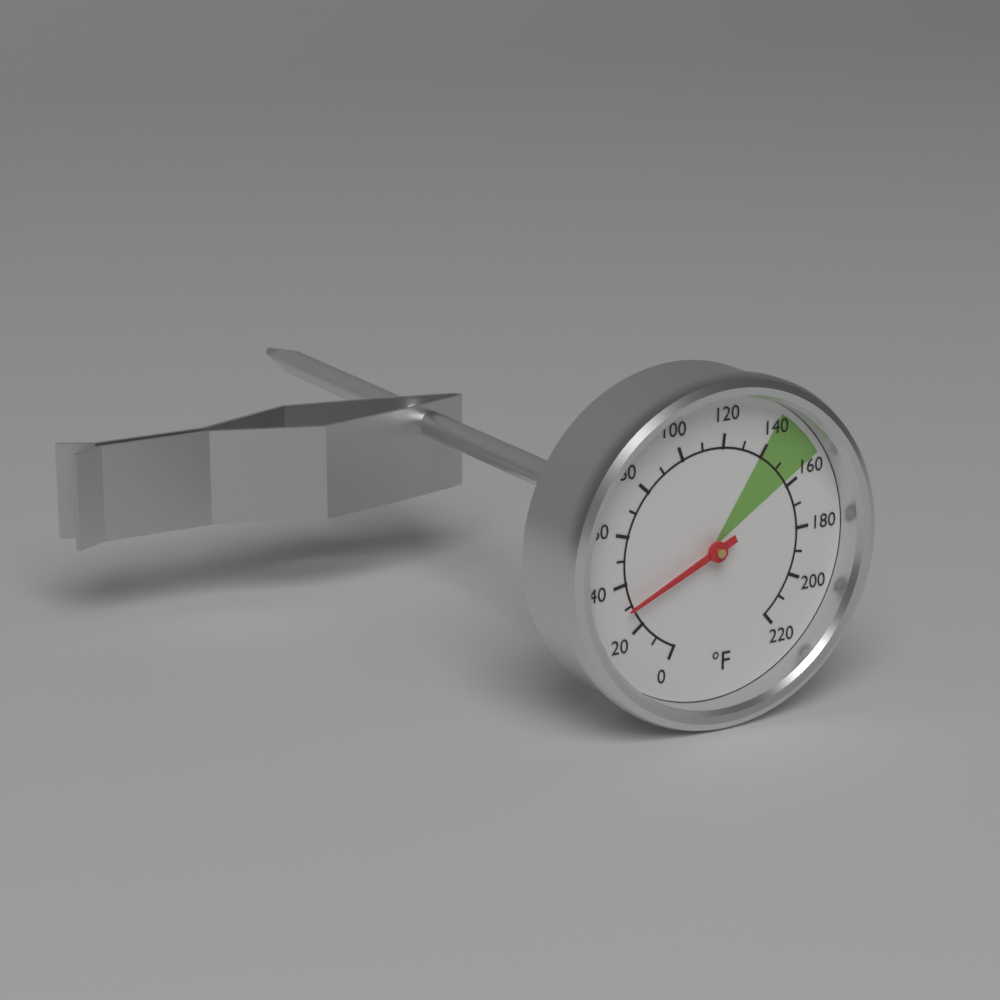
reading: 30 °F
